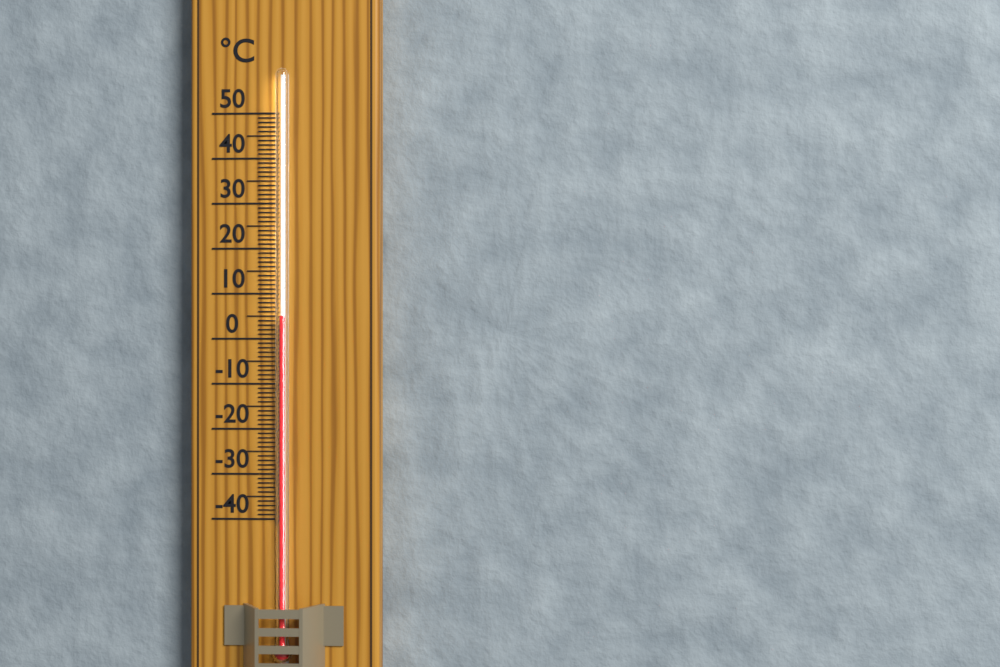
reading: 5 °C
